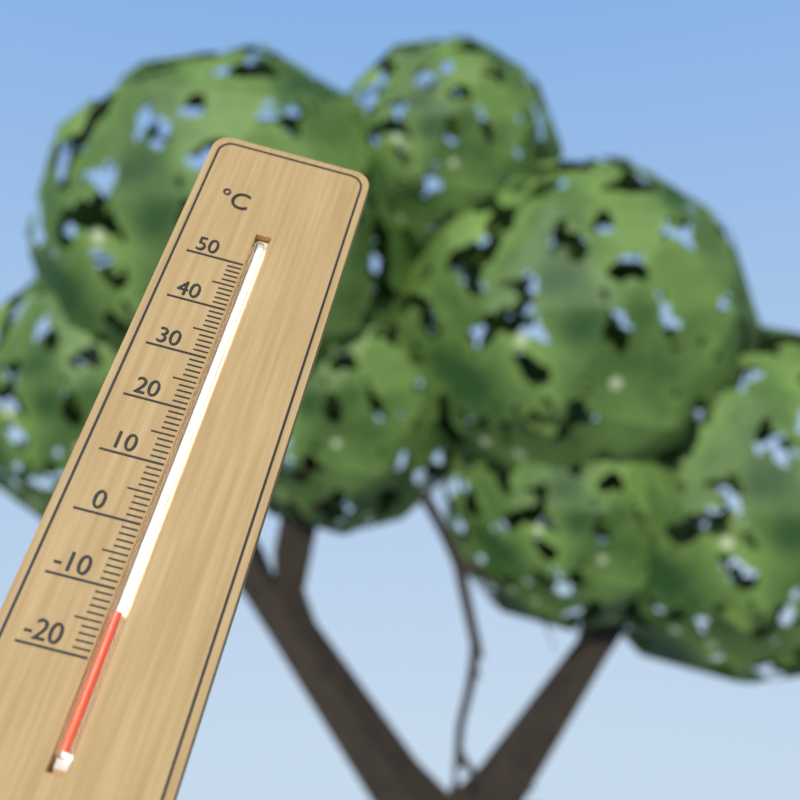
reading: -13 °C
